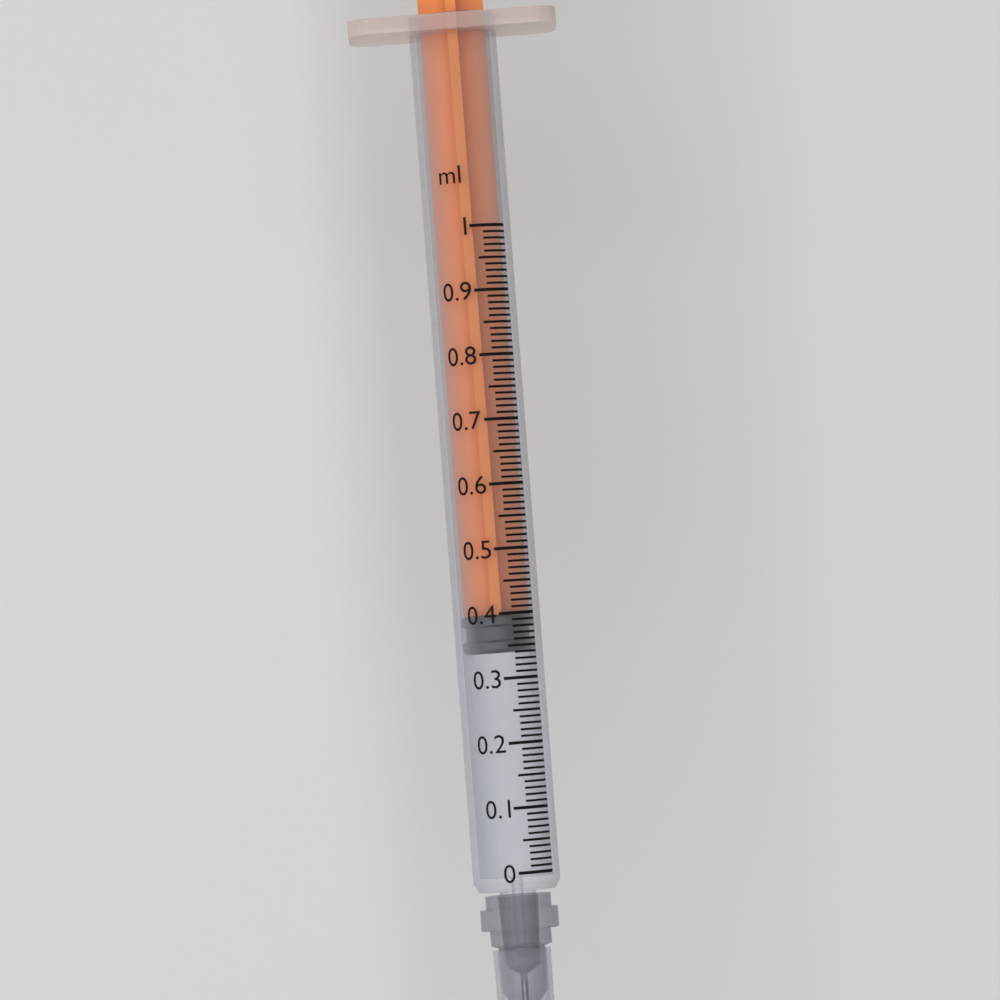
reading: 0.34 ml
